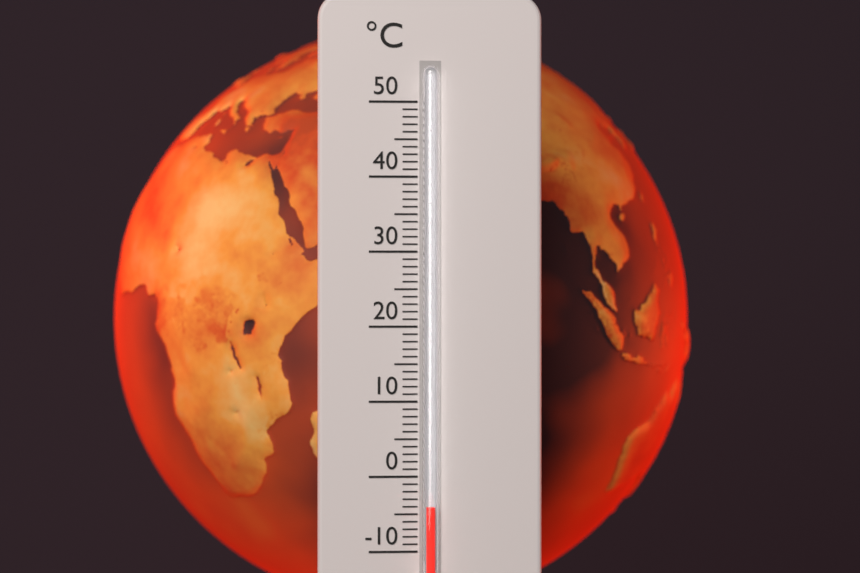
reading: -4 °C
